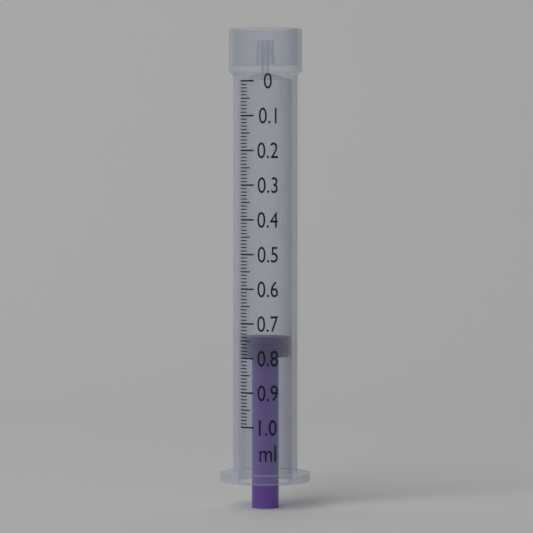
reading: 0.74 ml
